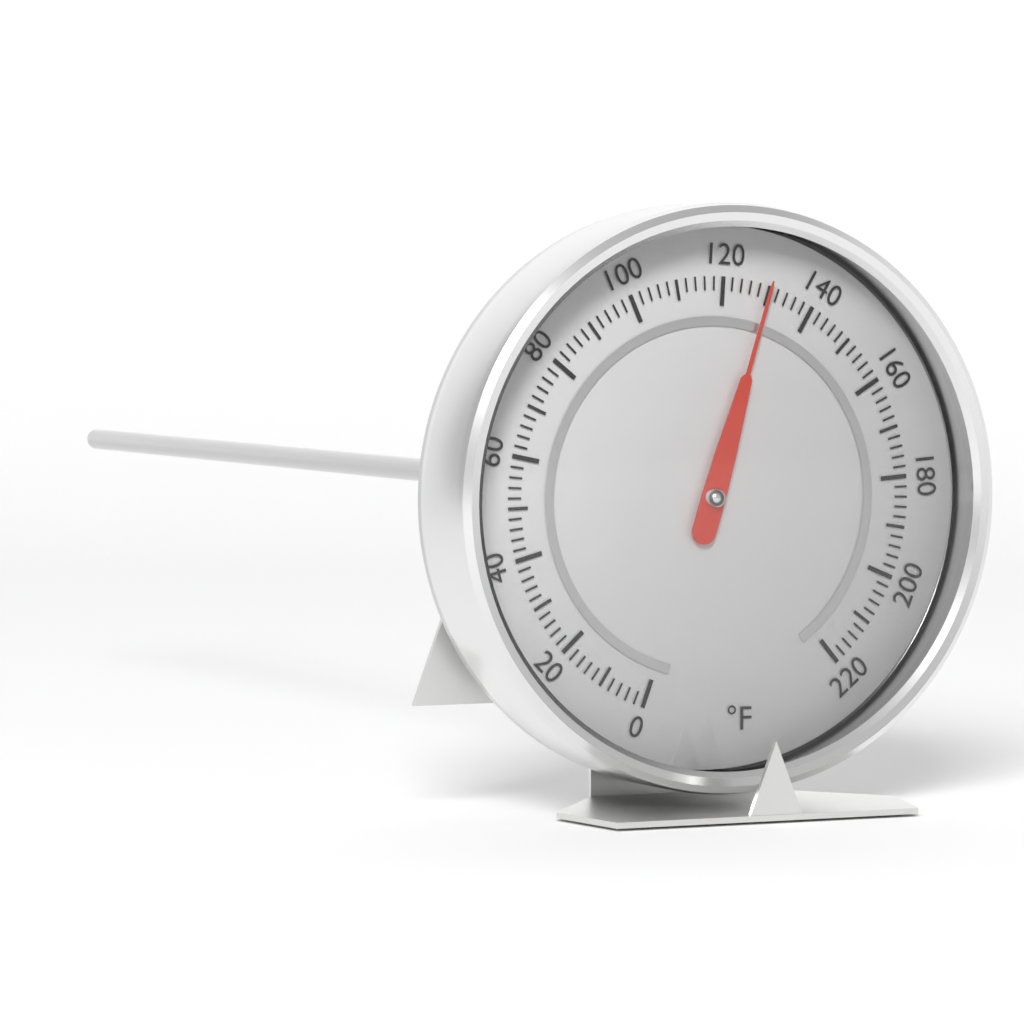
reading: 130 °F
